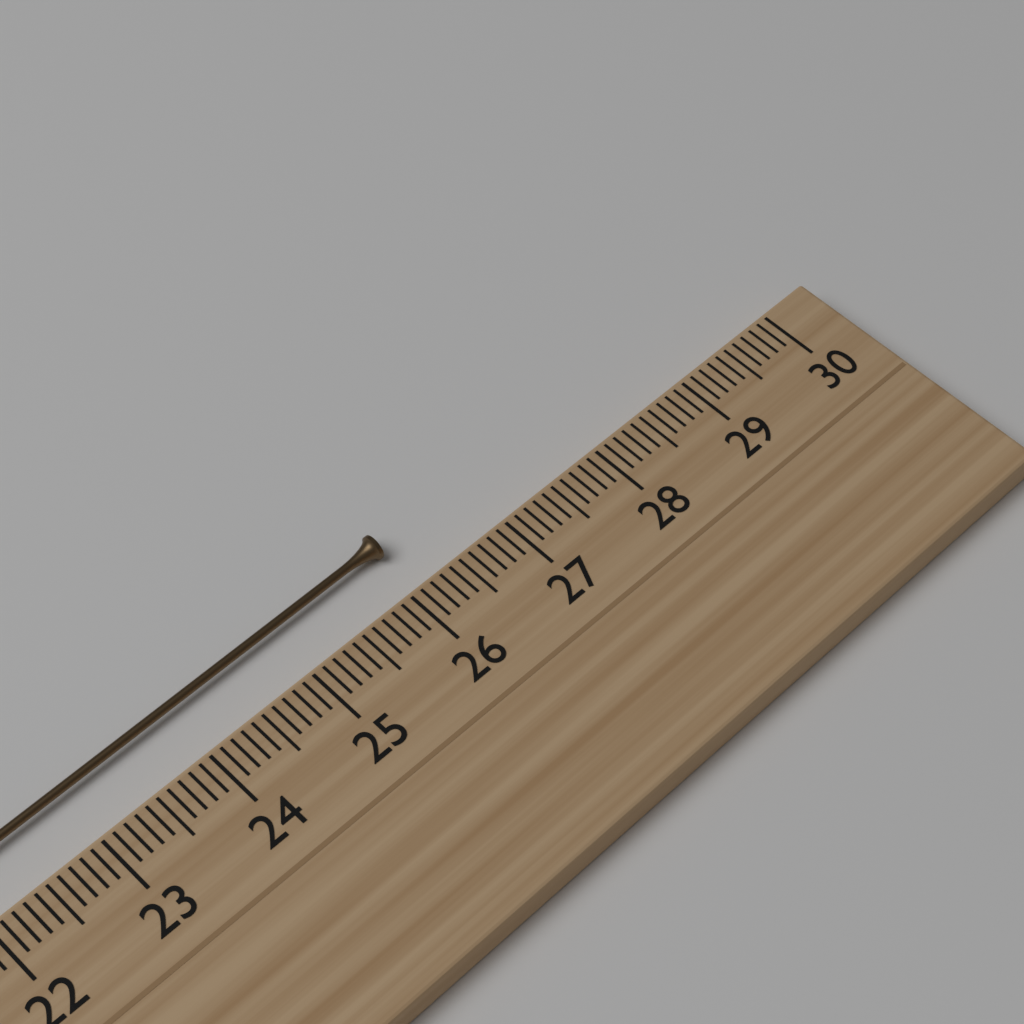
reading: 26.2 cm
